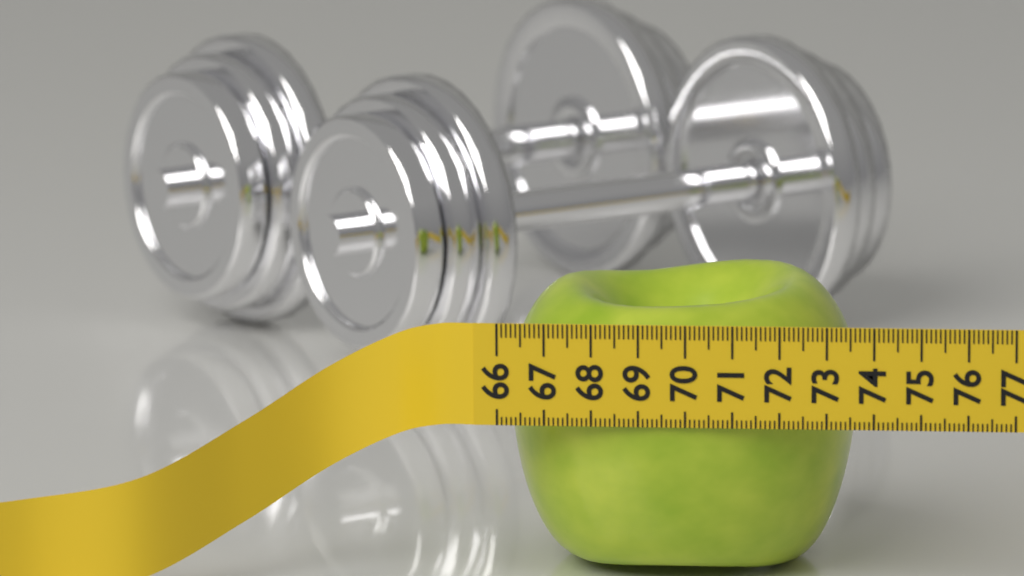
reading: 73.5 (no unit)
